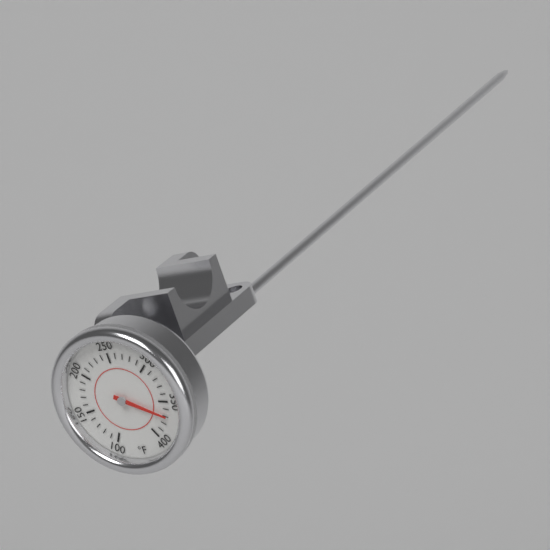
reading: 370 °F
